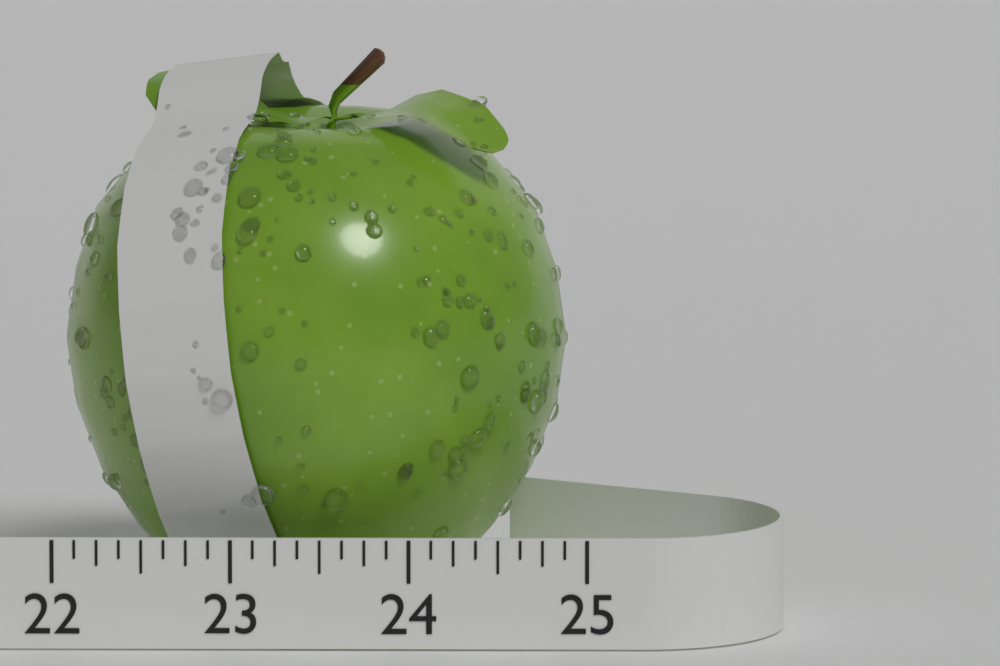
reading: 24.875 (no unit)
